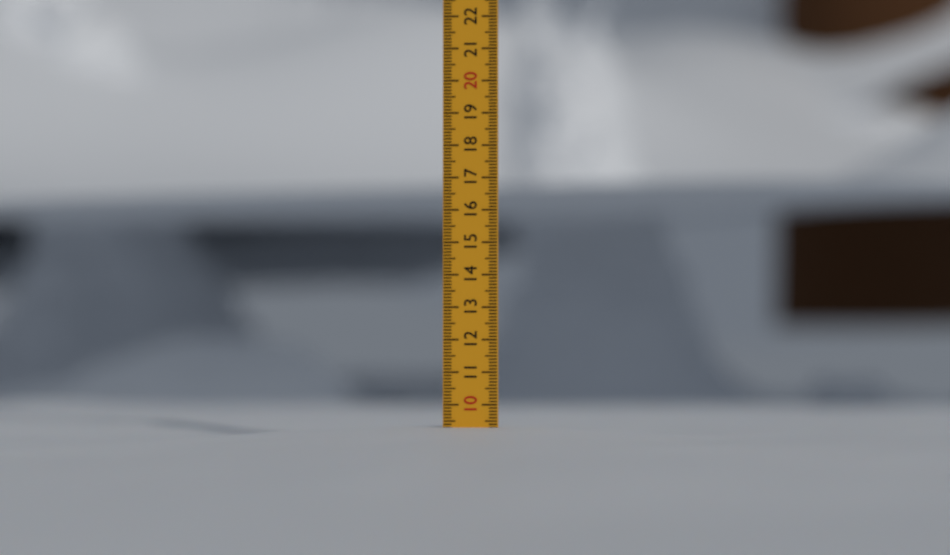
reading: 9.3 (no unit)
